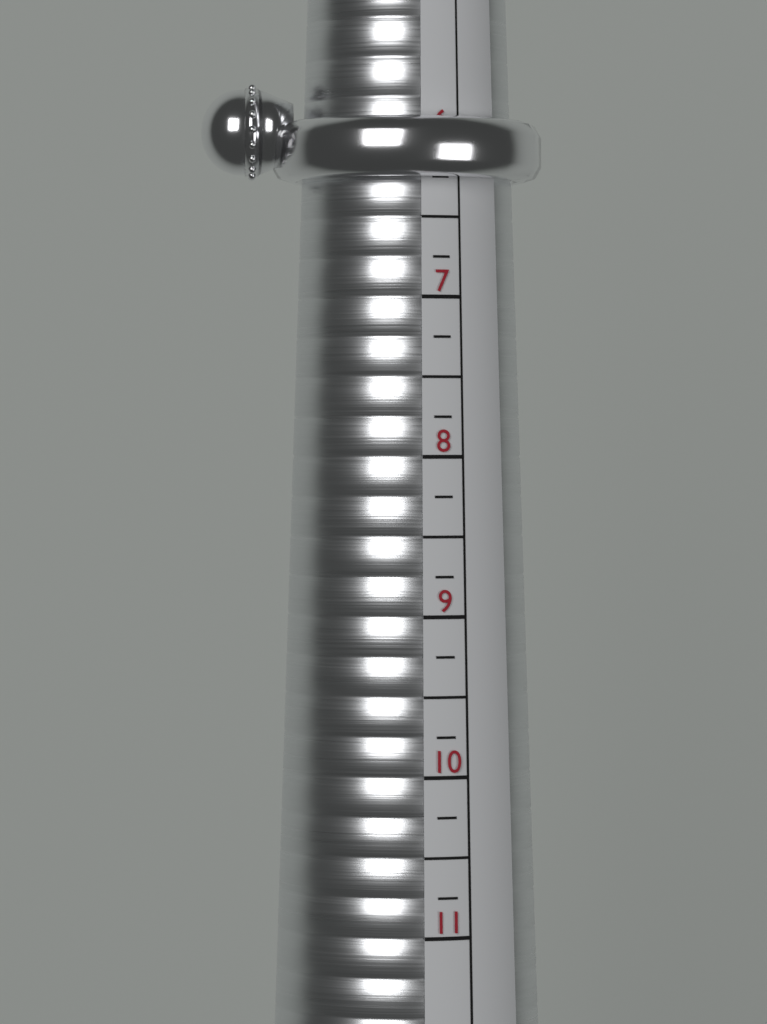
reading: 6.25 (no unit)
